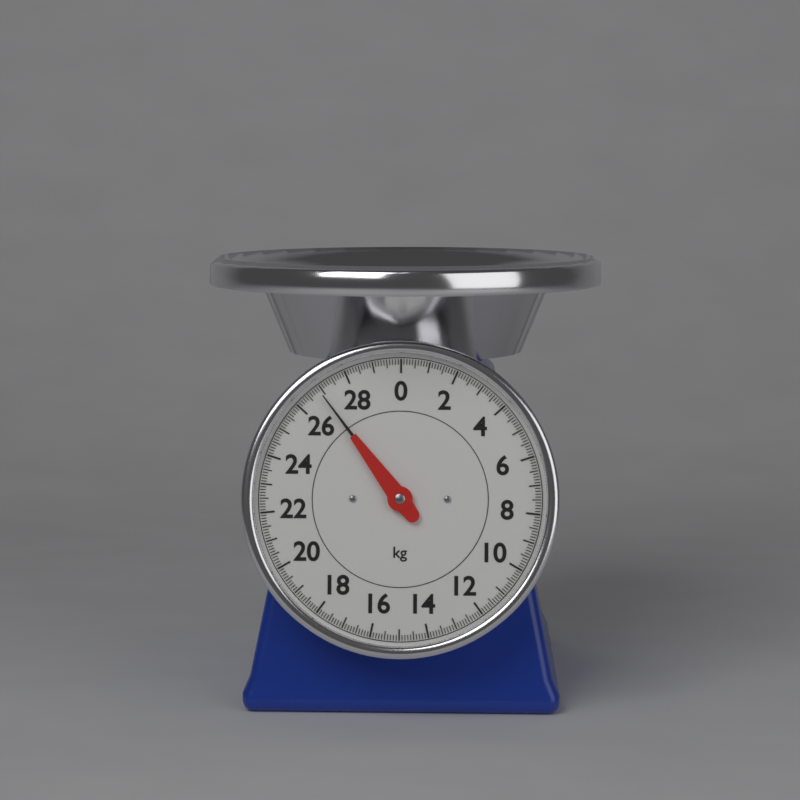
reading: 26.9 kg
